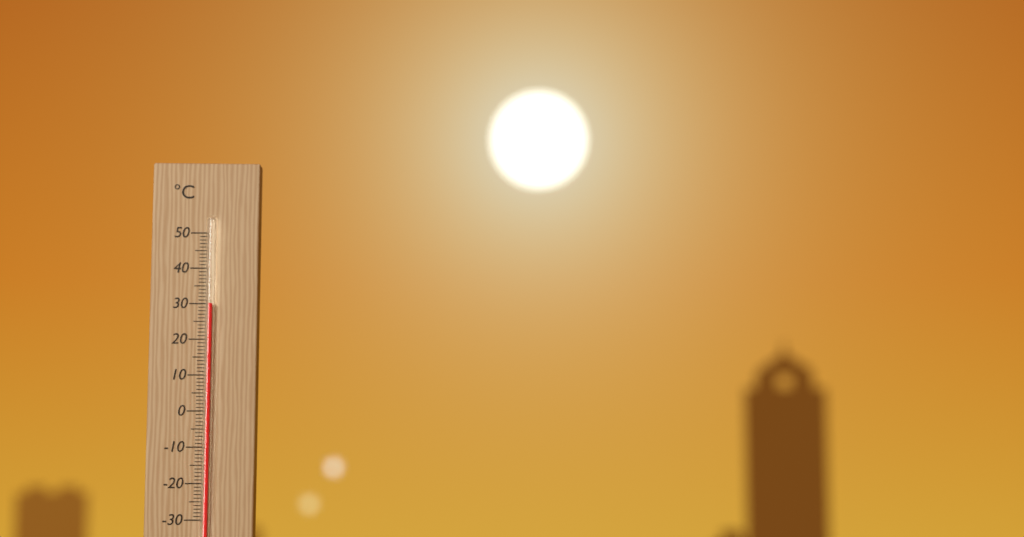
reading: 30 °C
